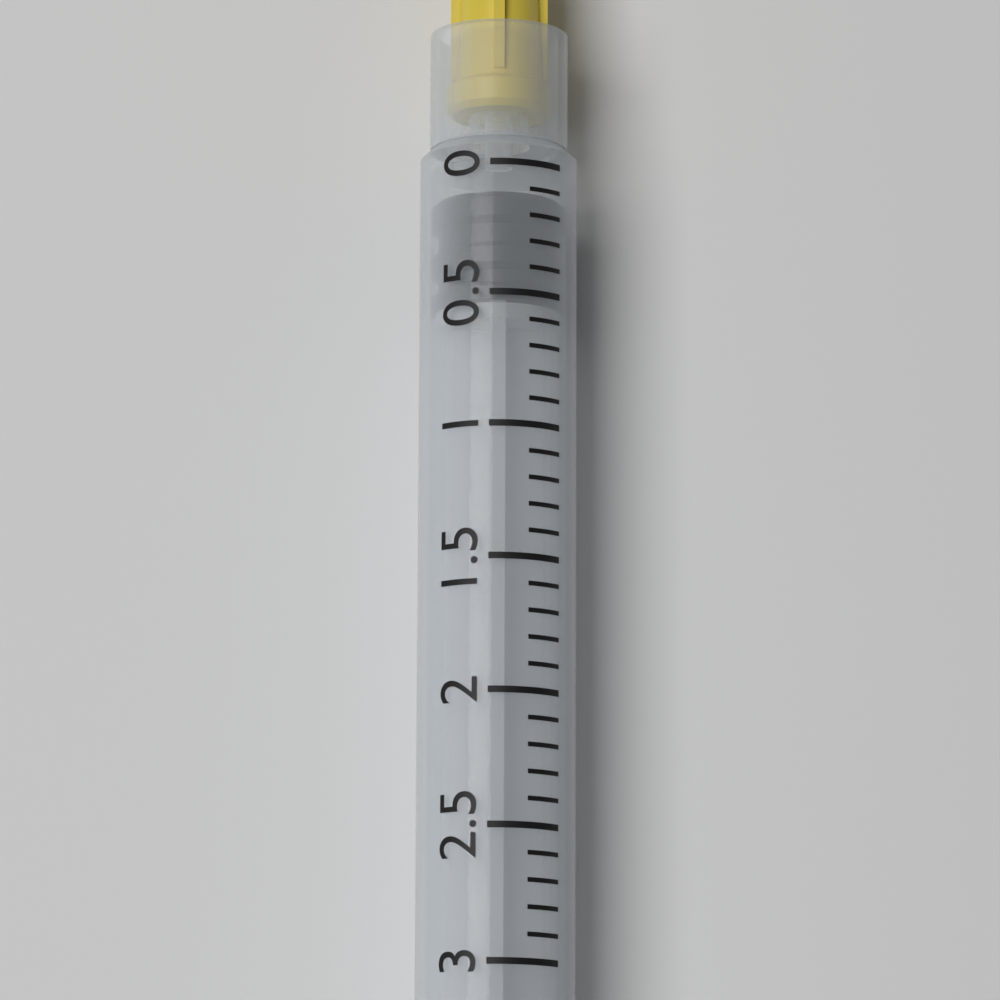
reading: 0.1 ml
